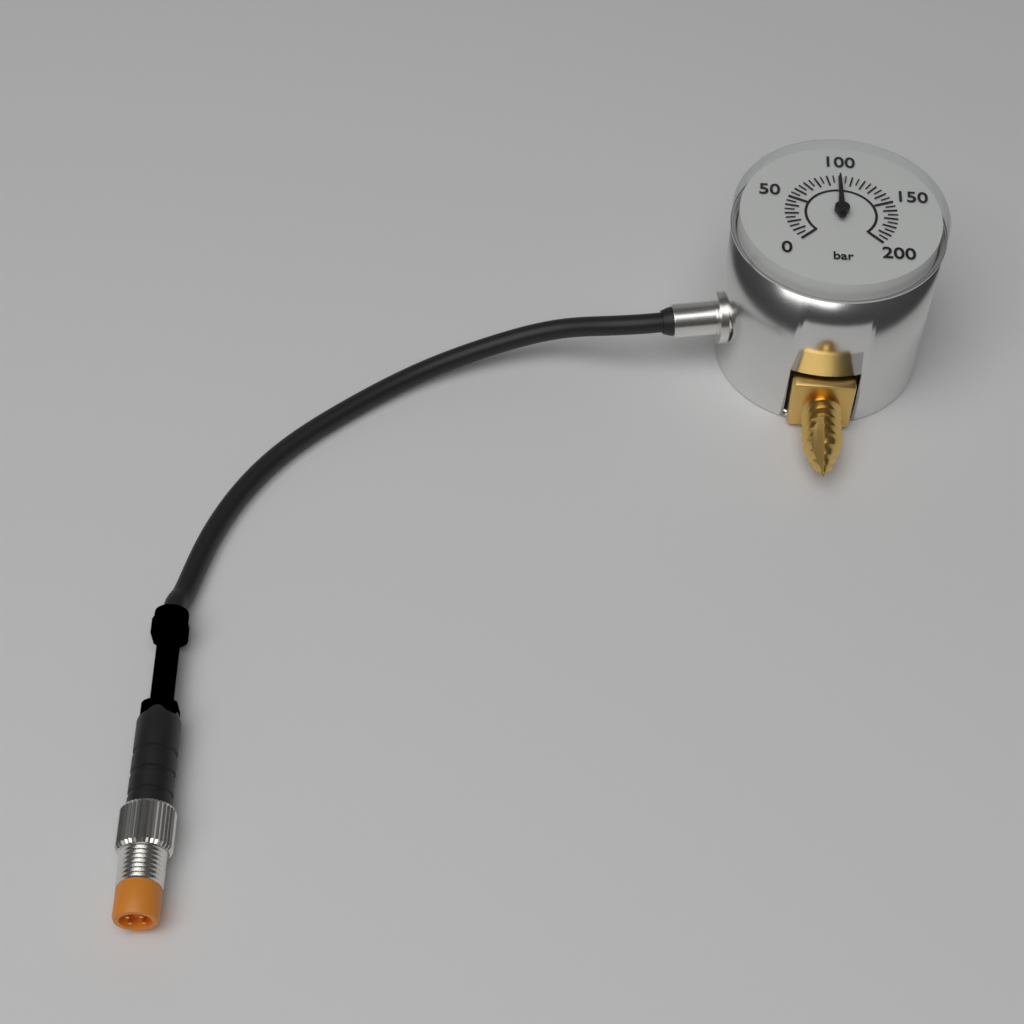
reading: 100 bar
